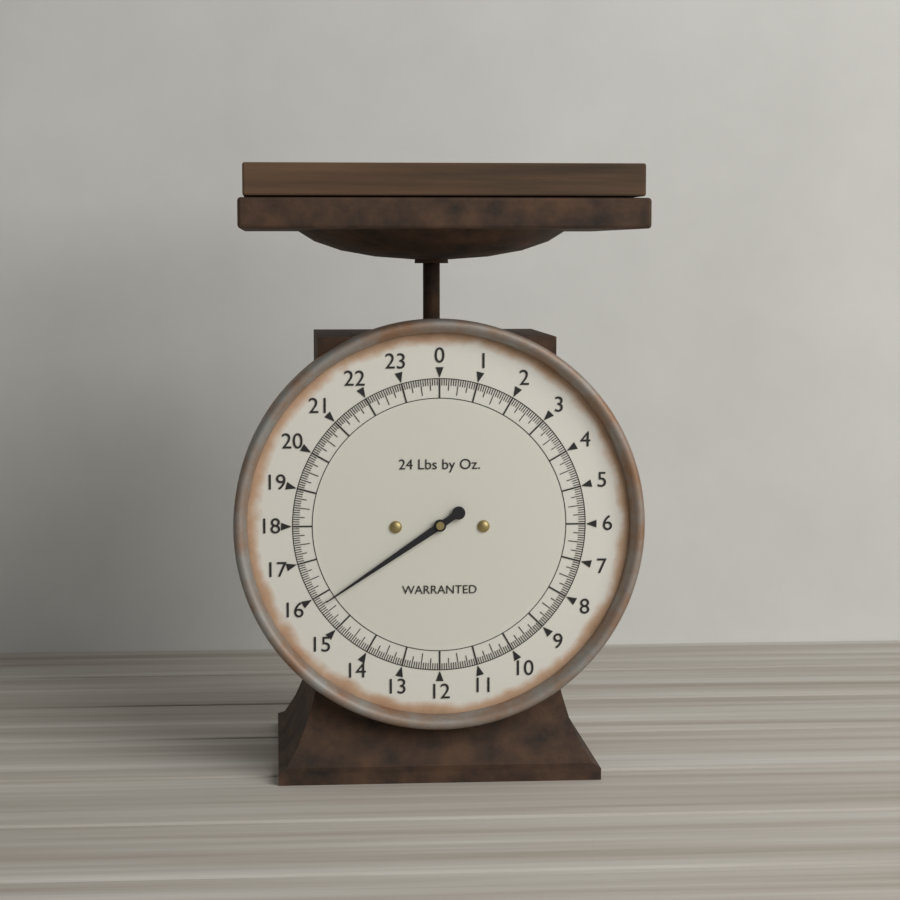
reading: 15.7500 lb
